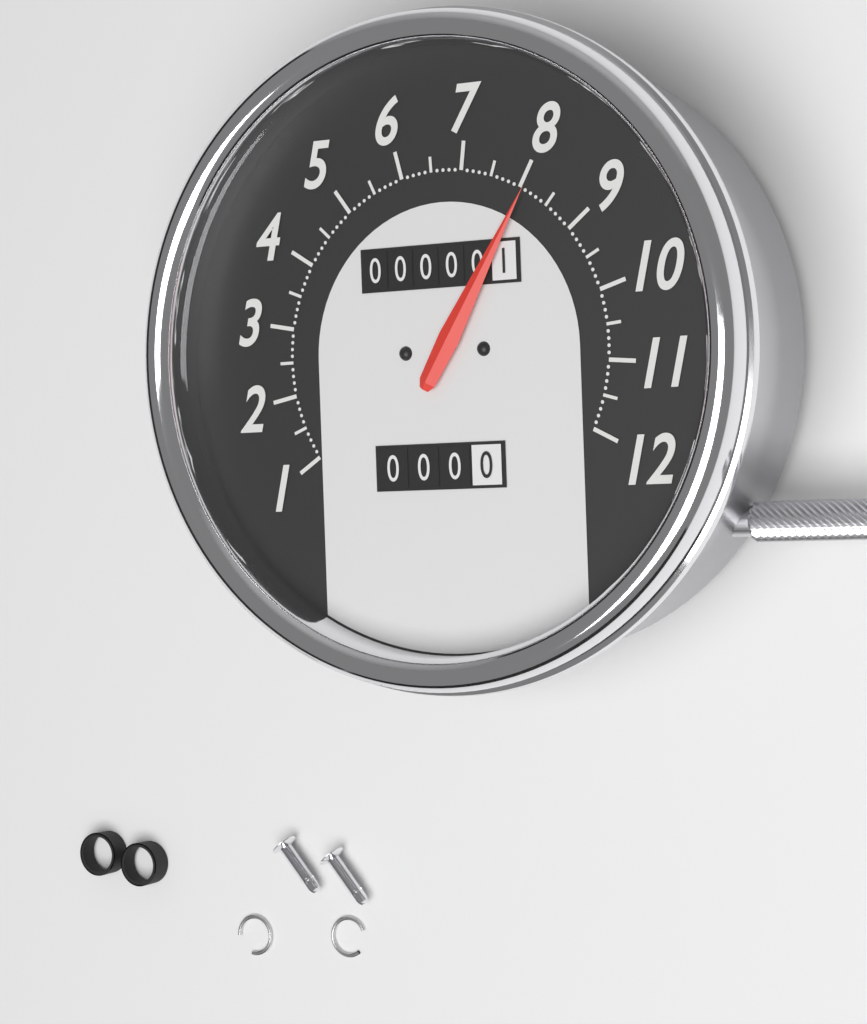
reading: 8.1 (no unit)
